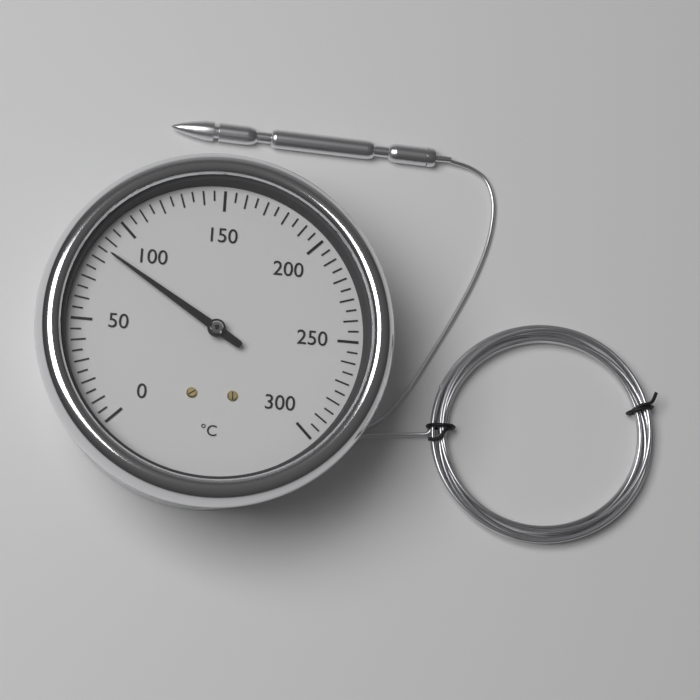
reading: 85 °C
